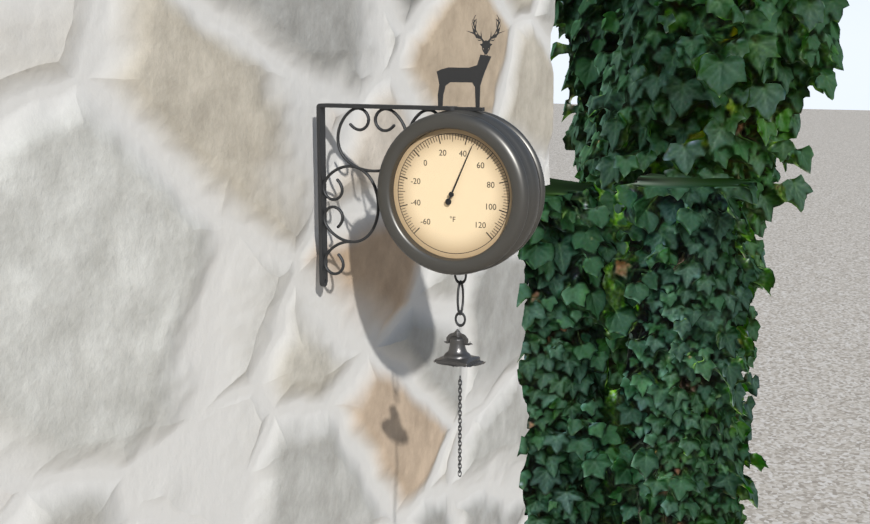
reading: 46 °F
